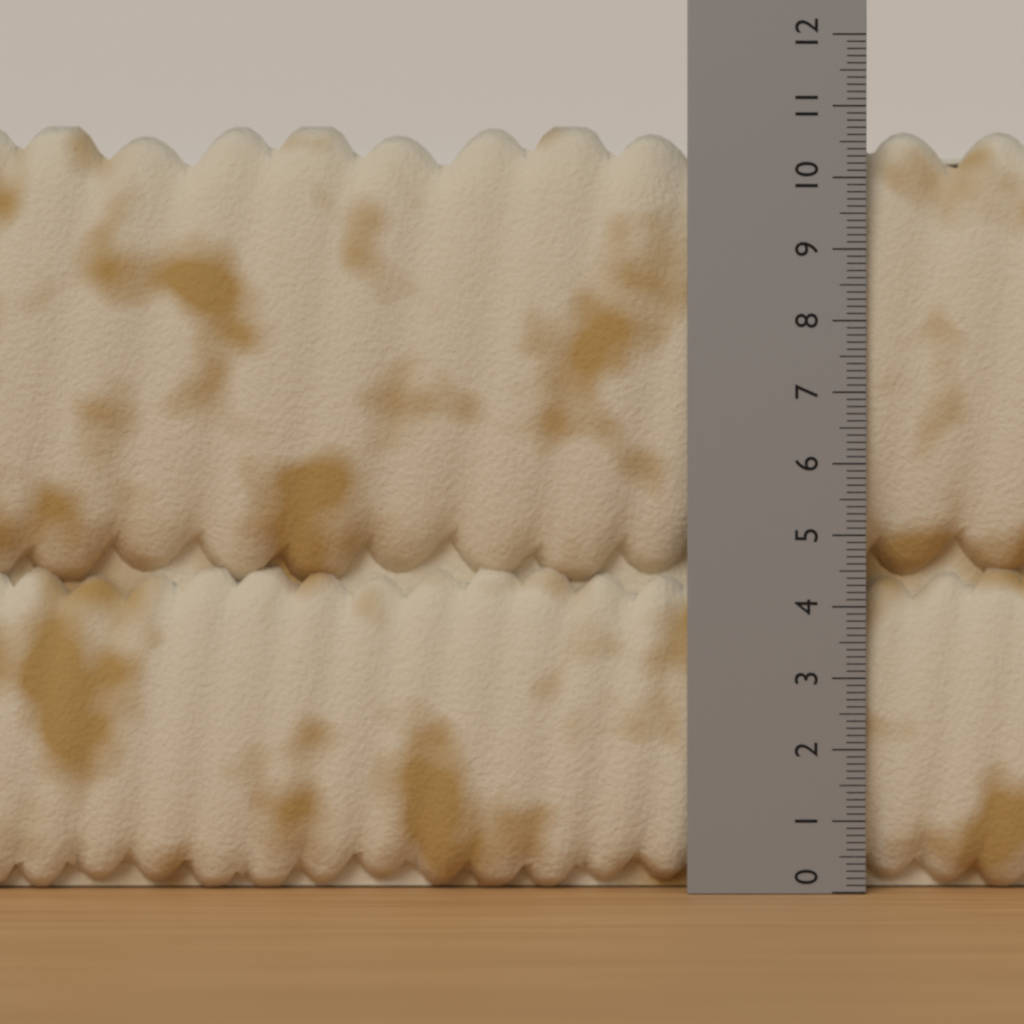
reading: 10.8 (no unit)
